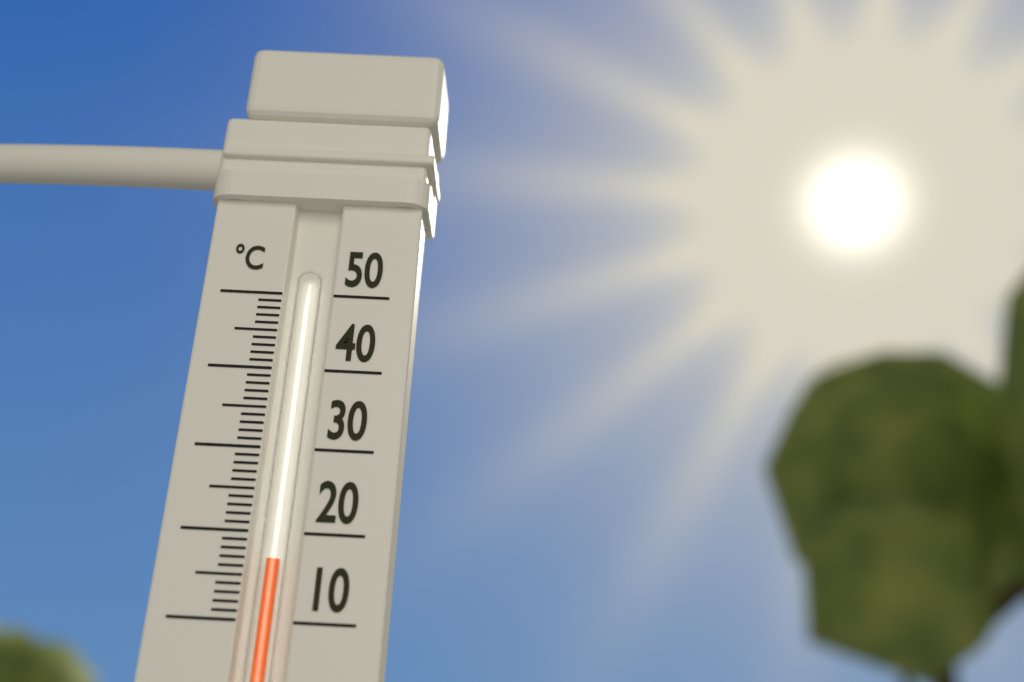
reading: 17 °C
